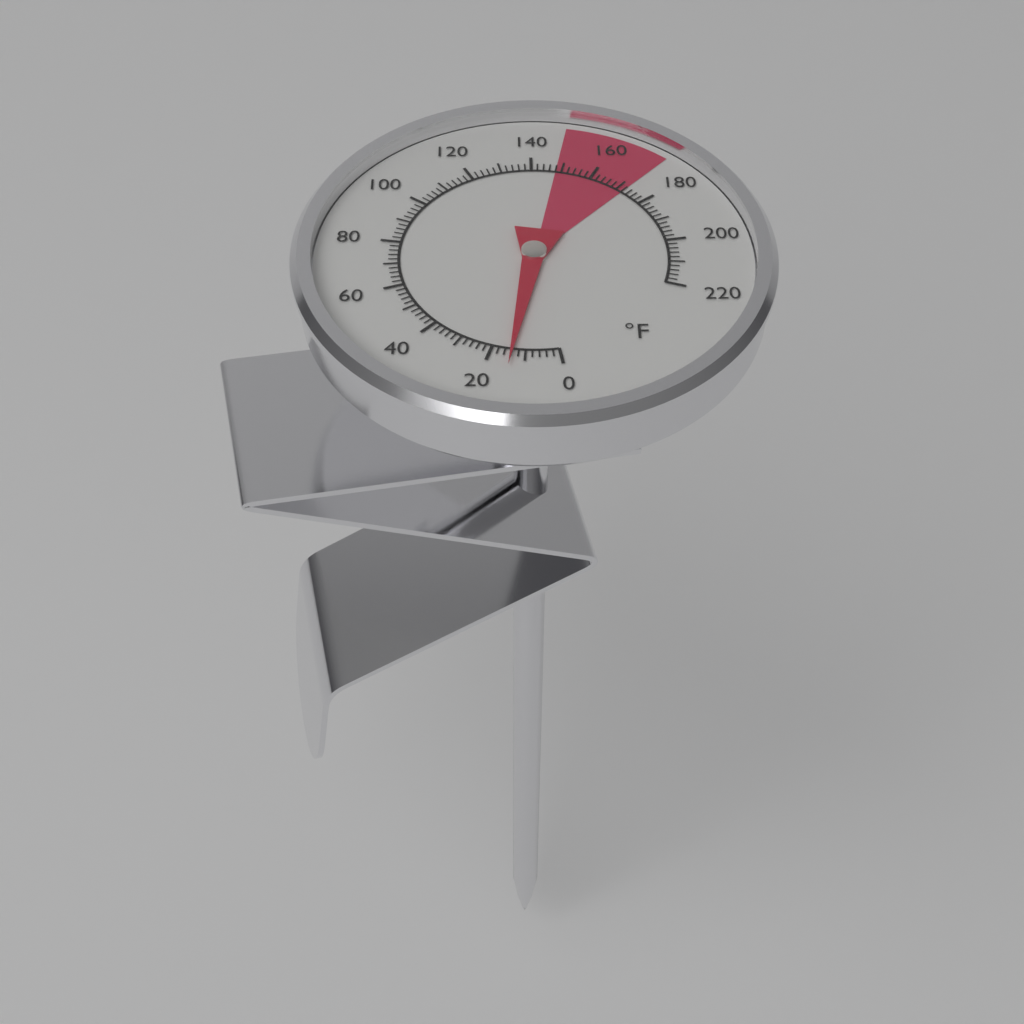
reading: 14 °F
